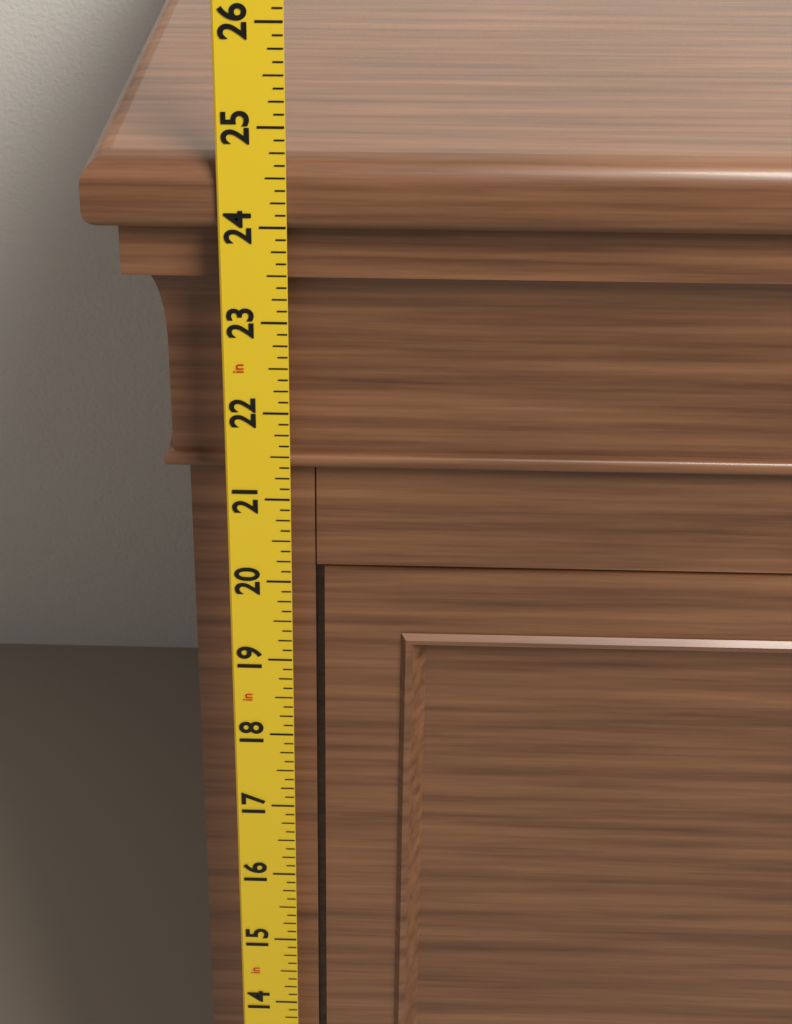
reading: 24.625 in
